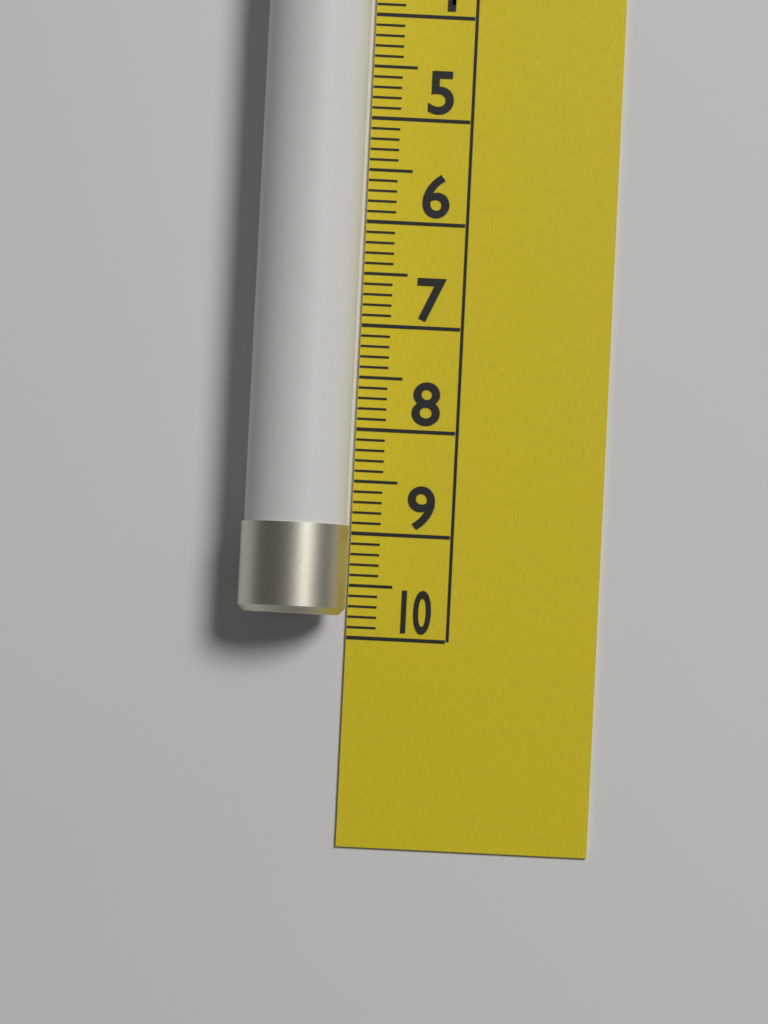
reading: 9.8 cm
